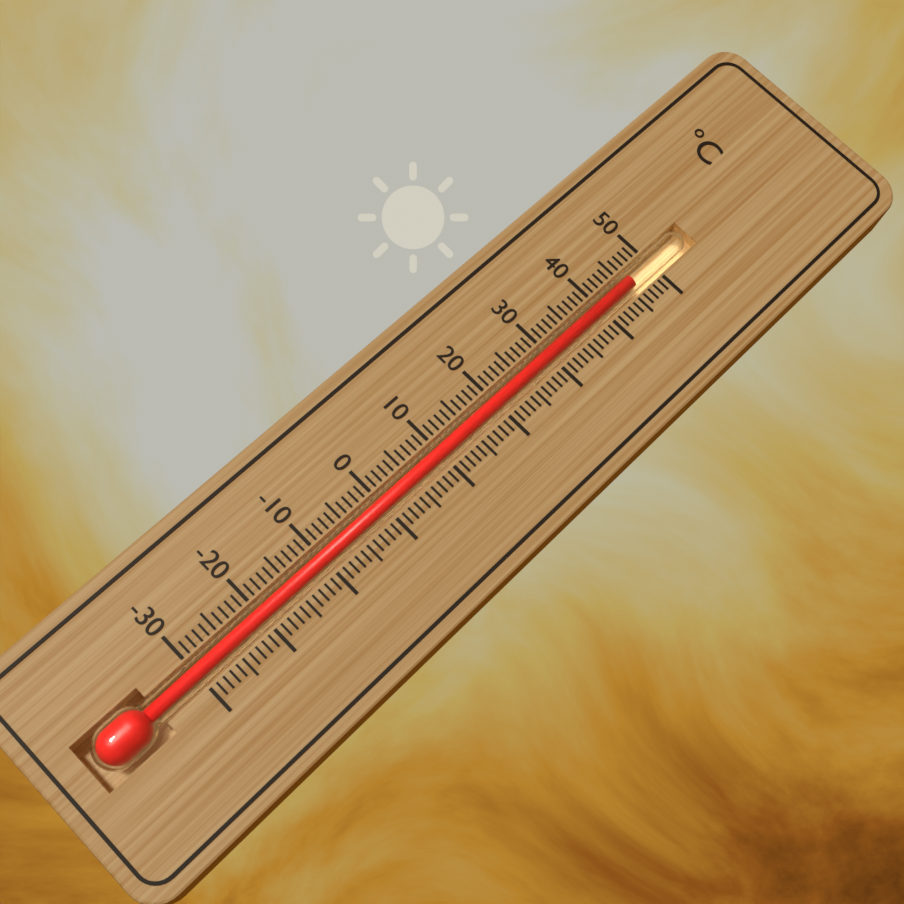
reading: 46 °C
